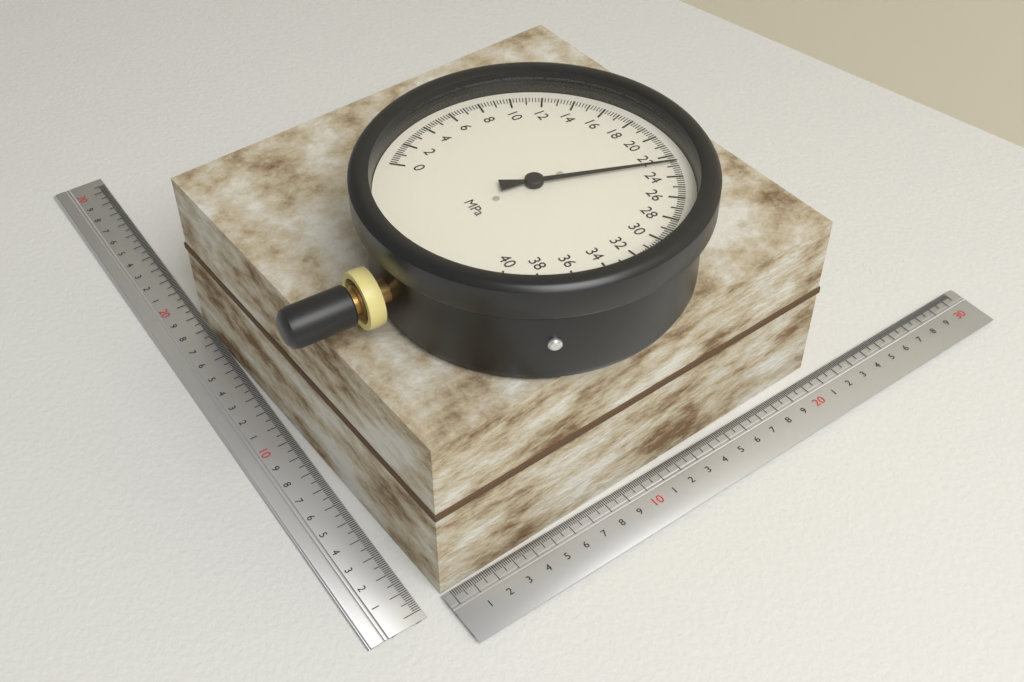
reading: 22.8 MPa
